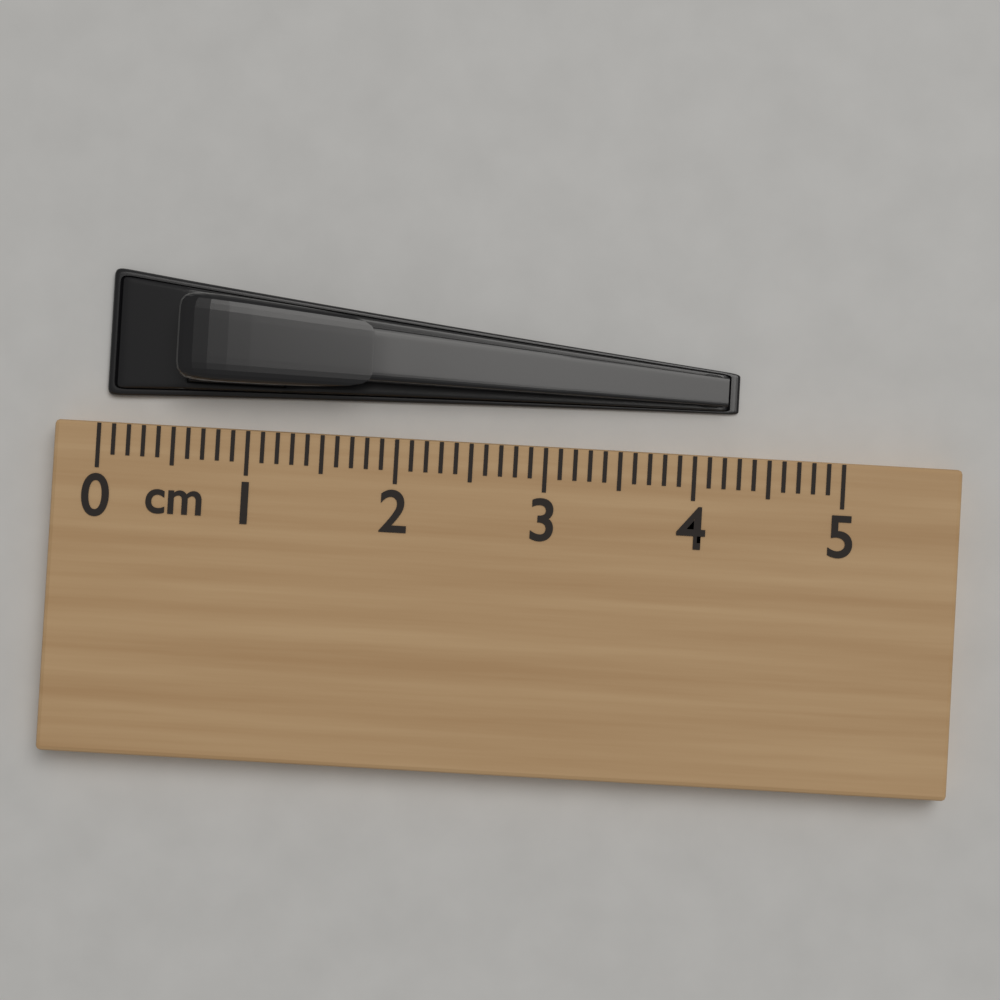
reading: 4.3 cm
